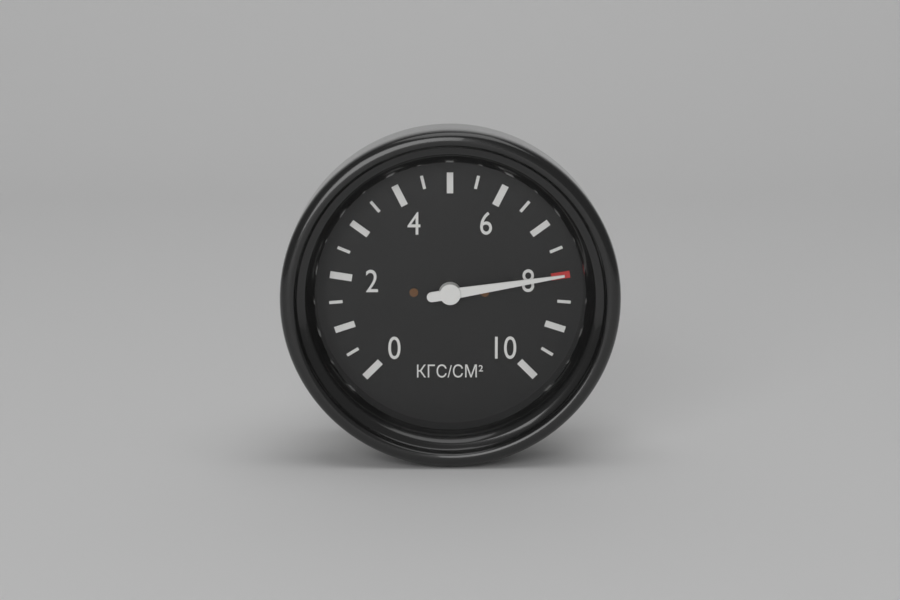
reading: 8.0 кгс/см²
